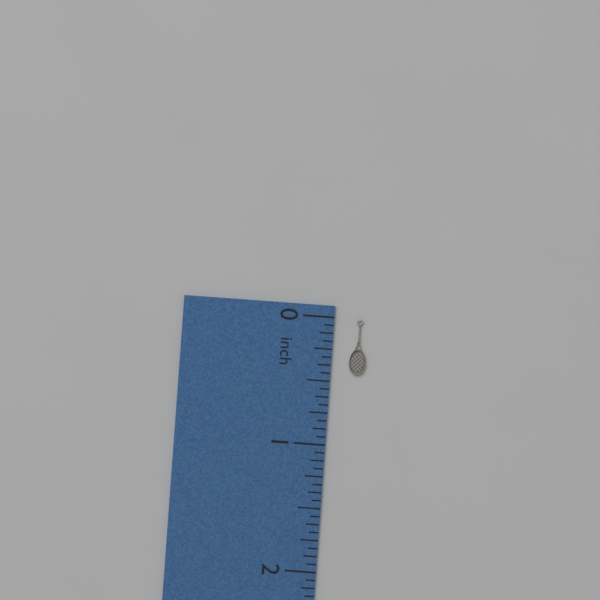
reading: 0.4375 inch
